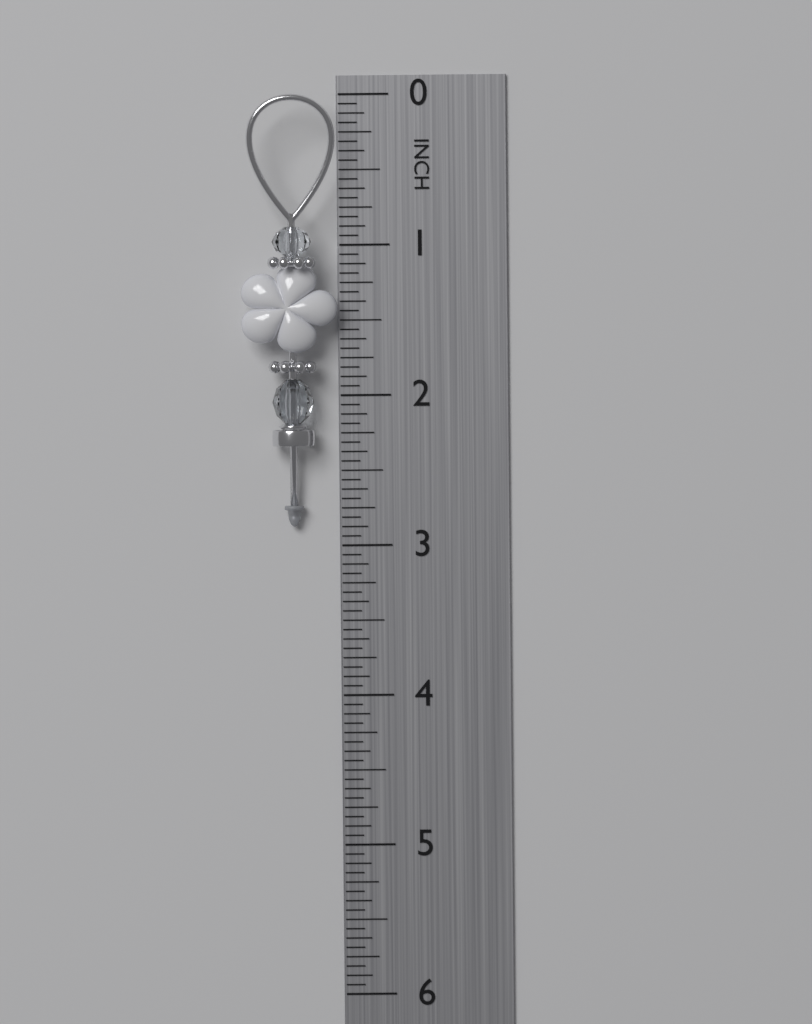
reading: 2.8750 in
